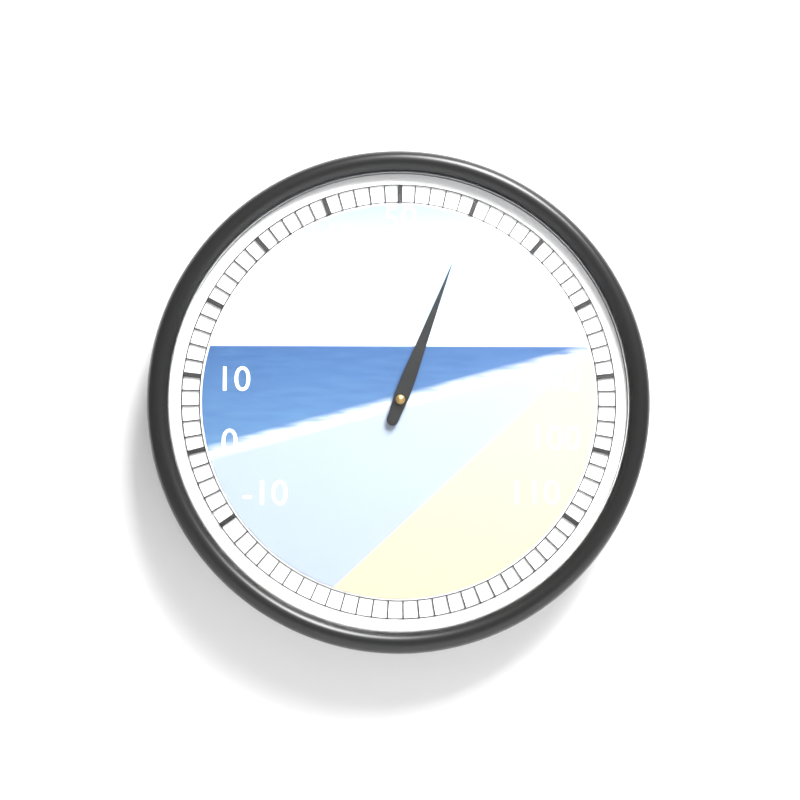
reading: 60 (no unit)
